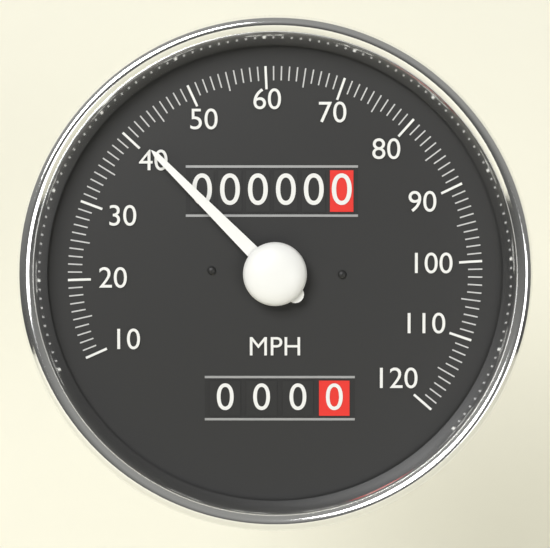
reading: 41 MPH
